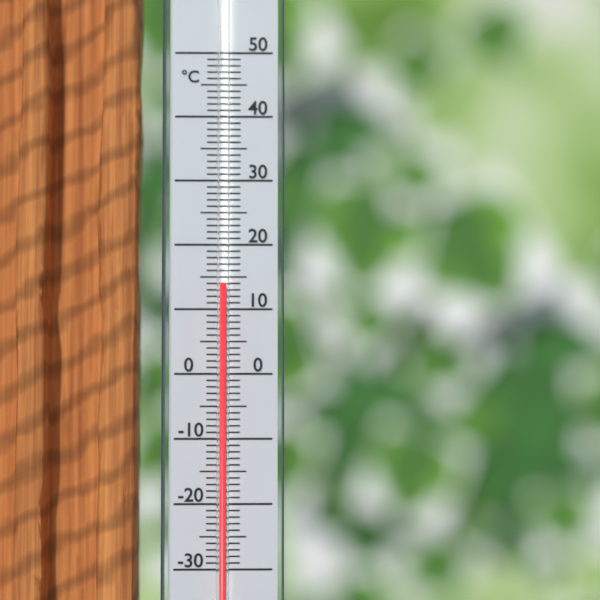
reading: 14 °C
